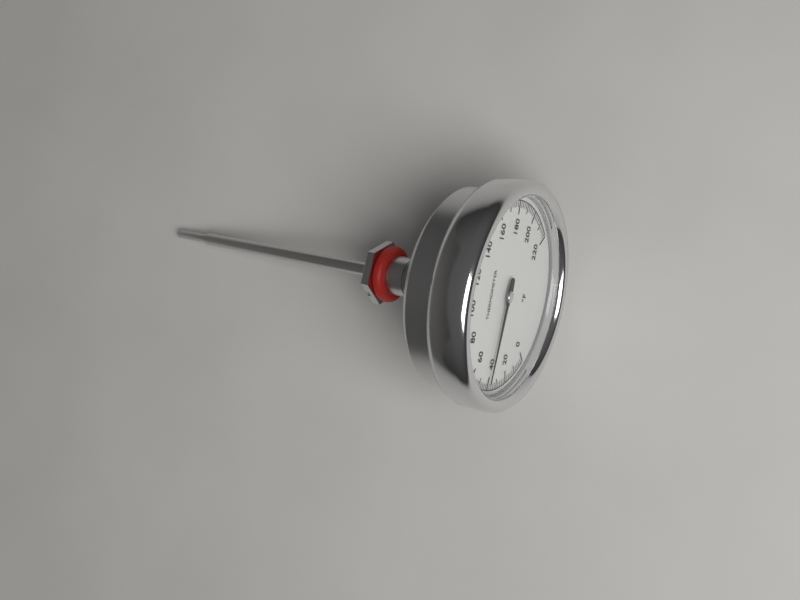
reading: 40 °F
